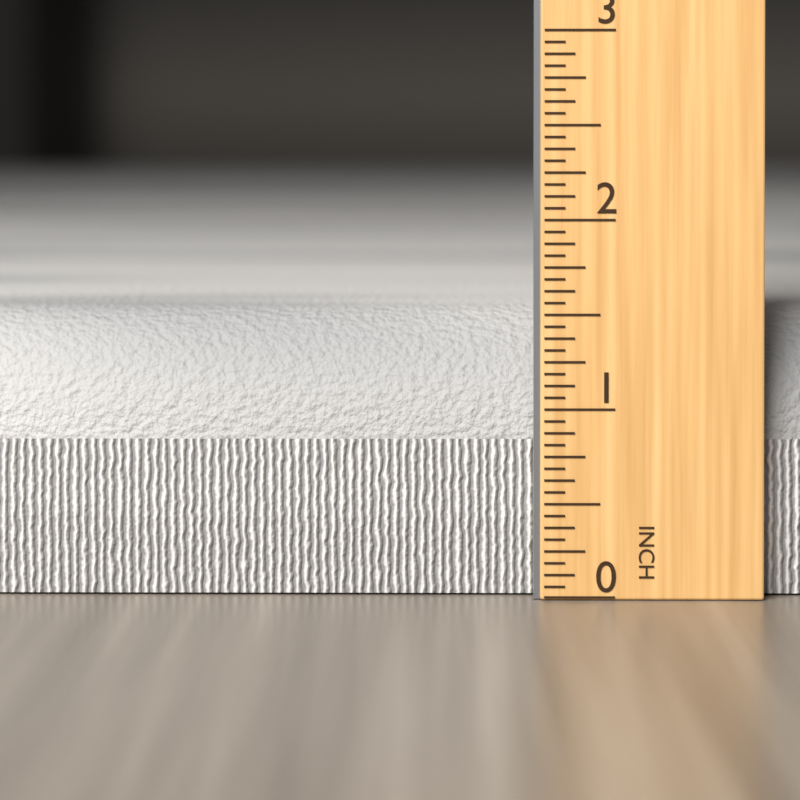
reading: 1.5000 in
